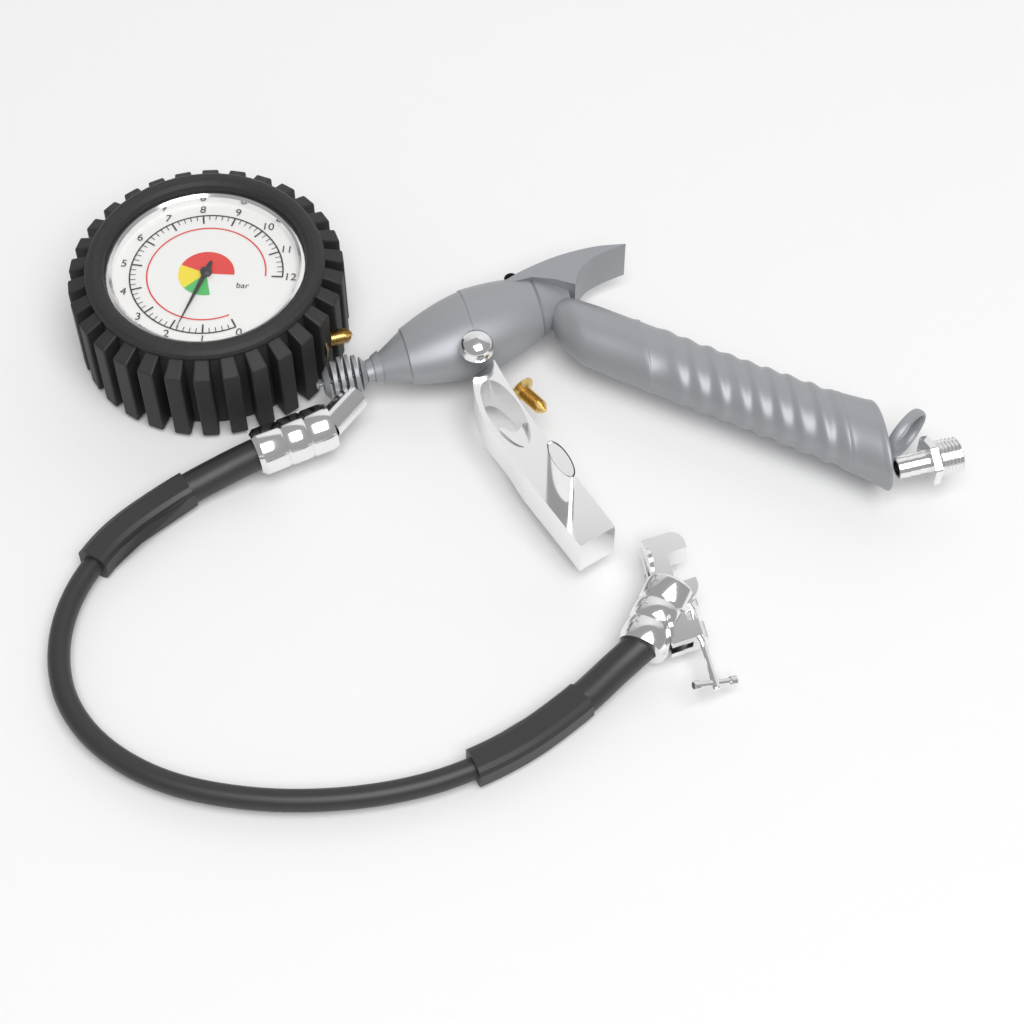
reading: 1.8 bar
